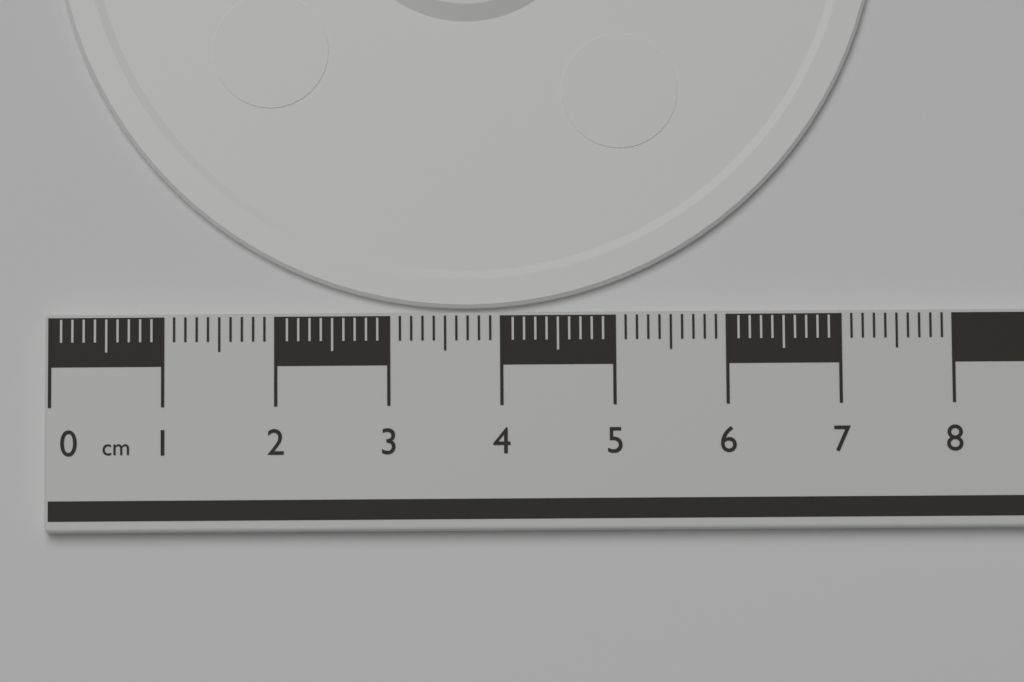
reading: 7.4 cm
